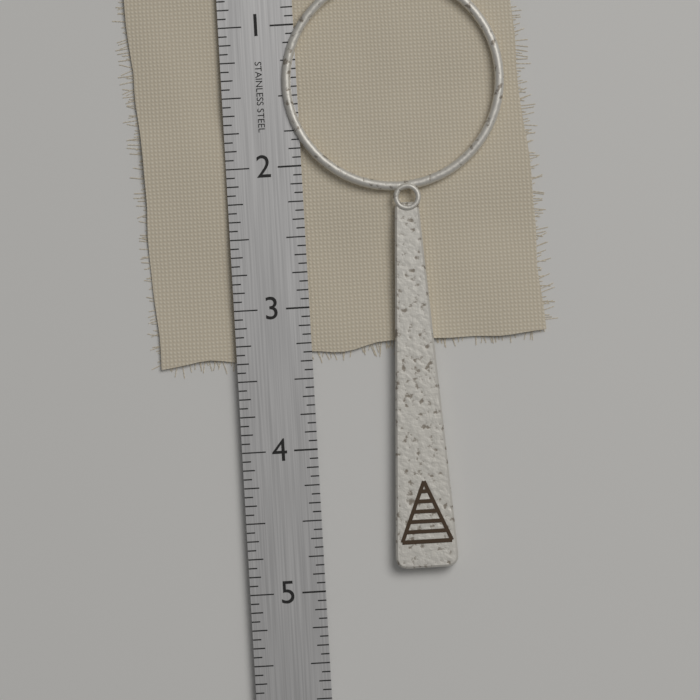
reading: 4.8750 in
